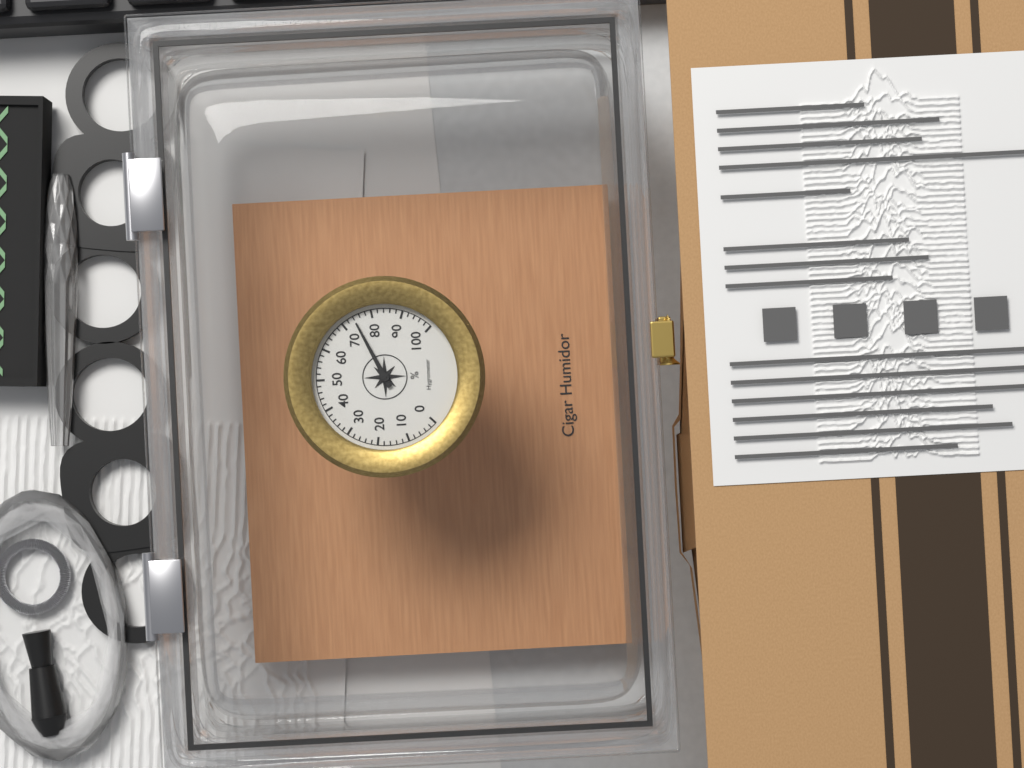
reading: 74 %
